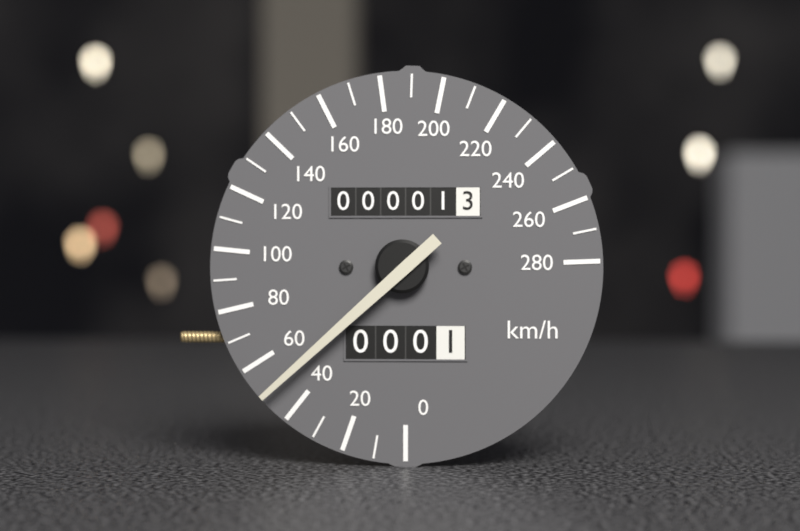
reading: 50 km/h
